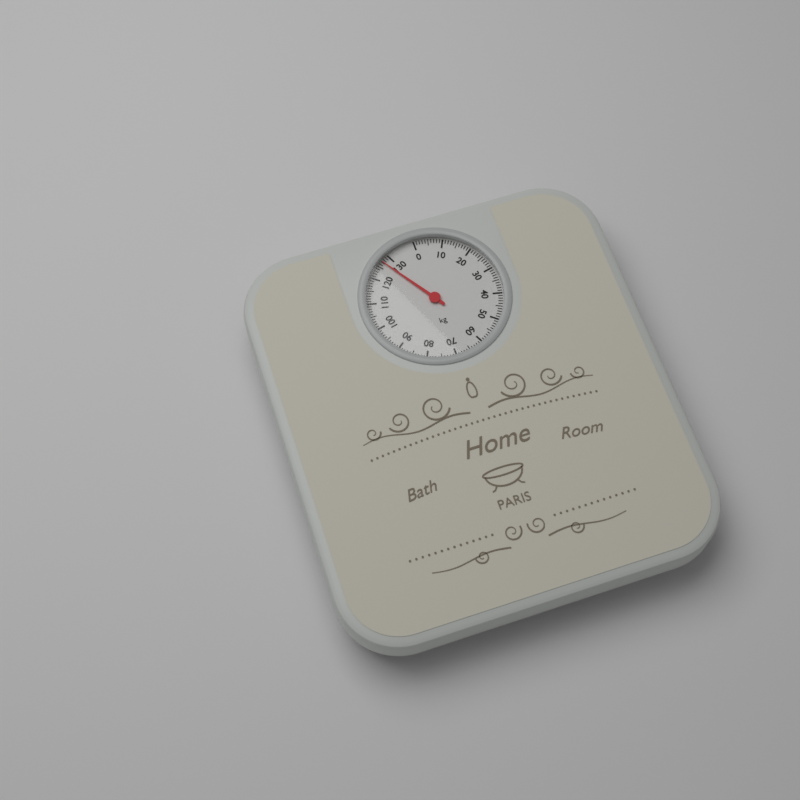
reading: 127 kg
